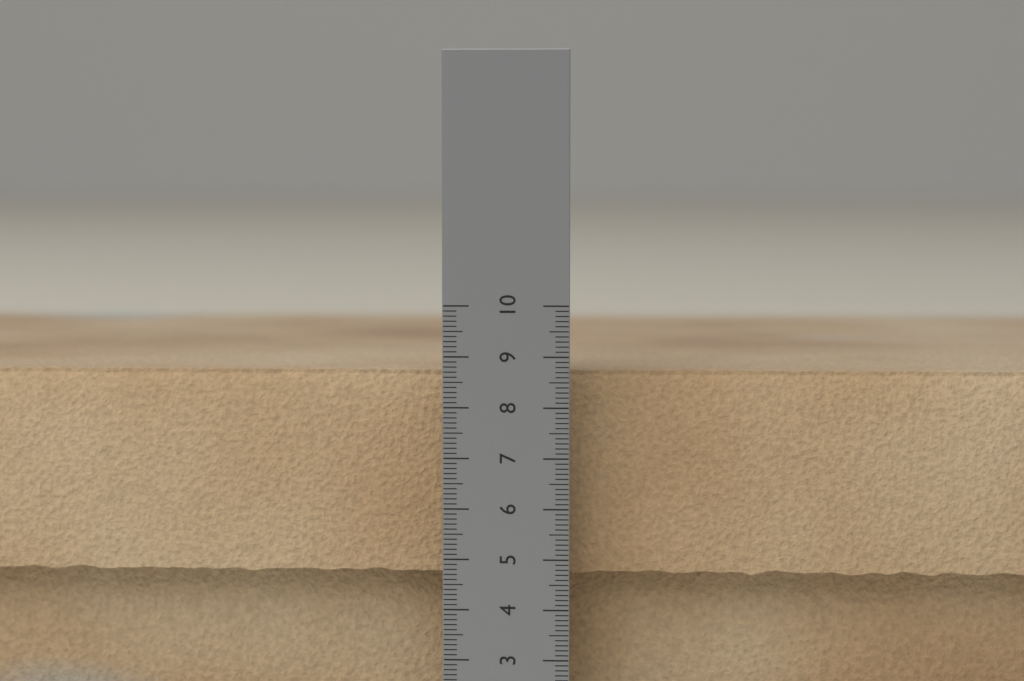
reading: 8.7 cm
